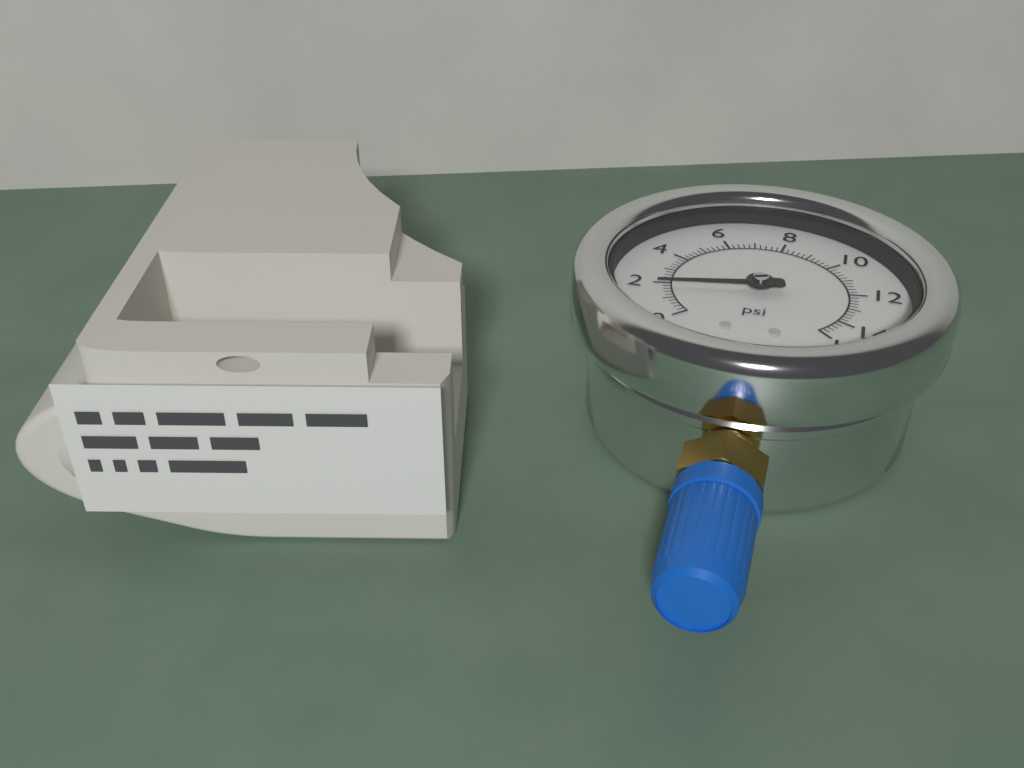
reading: 1.8 psi
